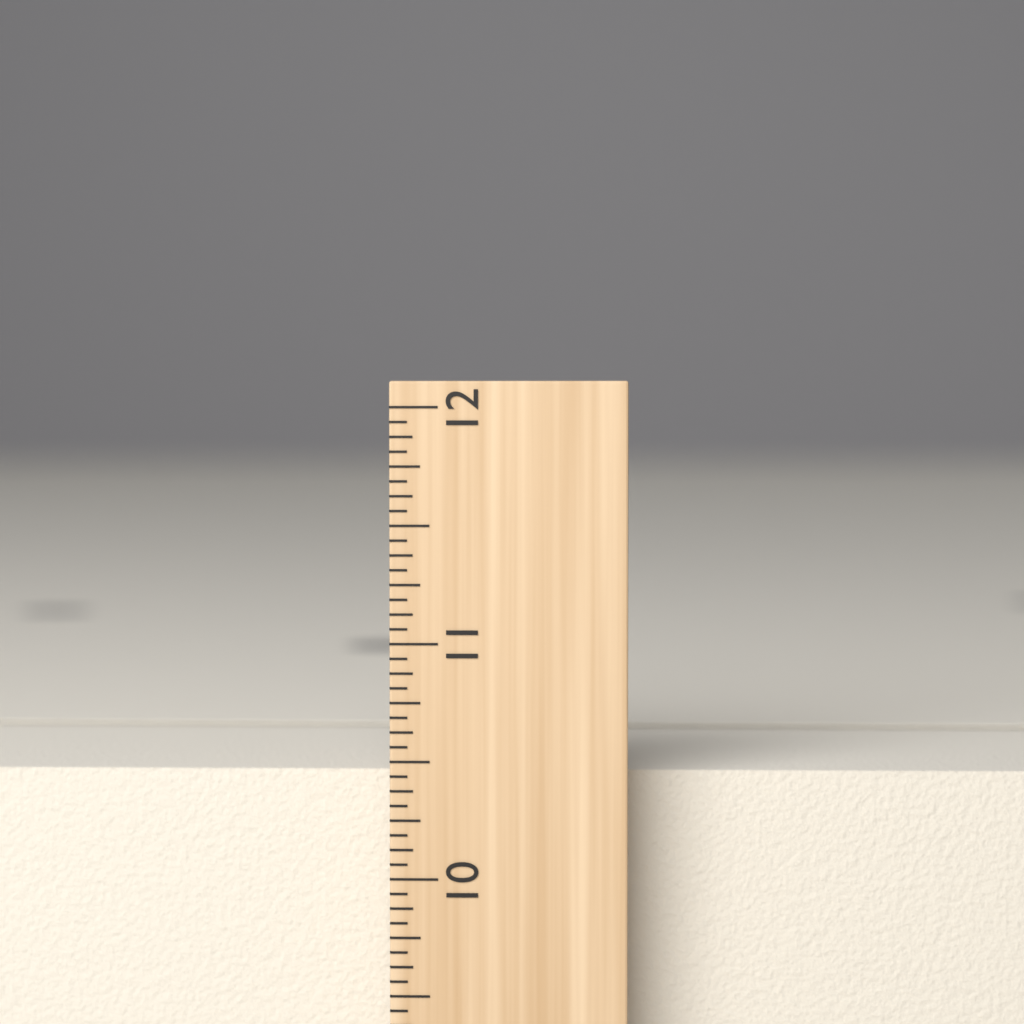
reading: 10.4375 inch
